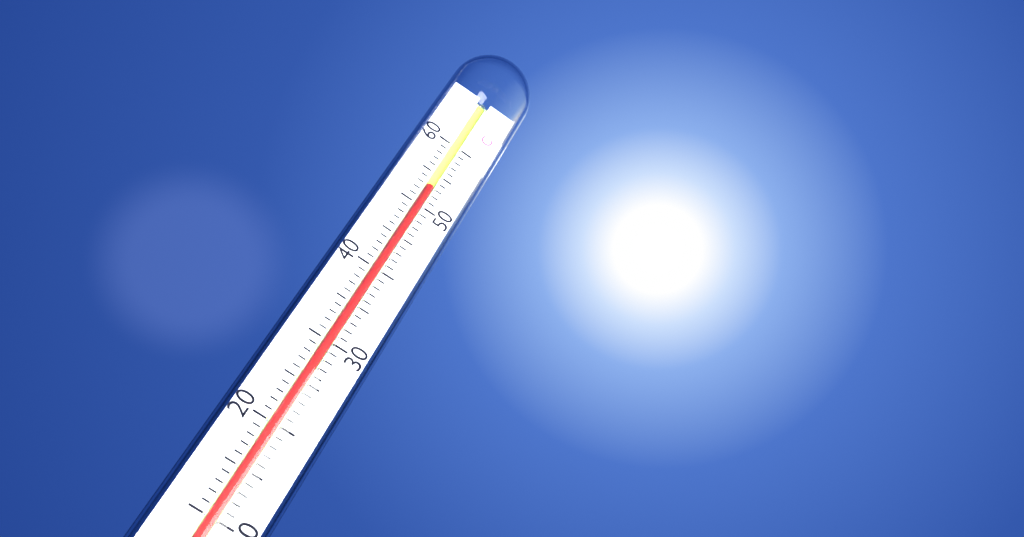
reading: 53 °C
